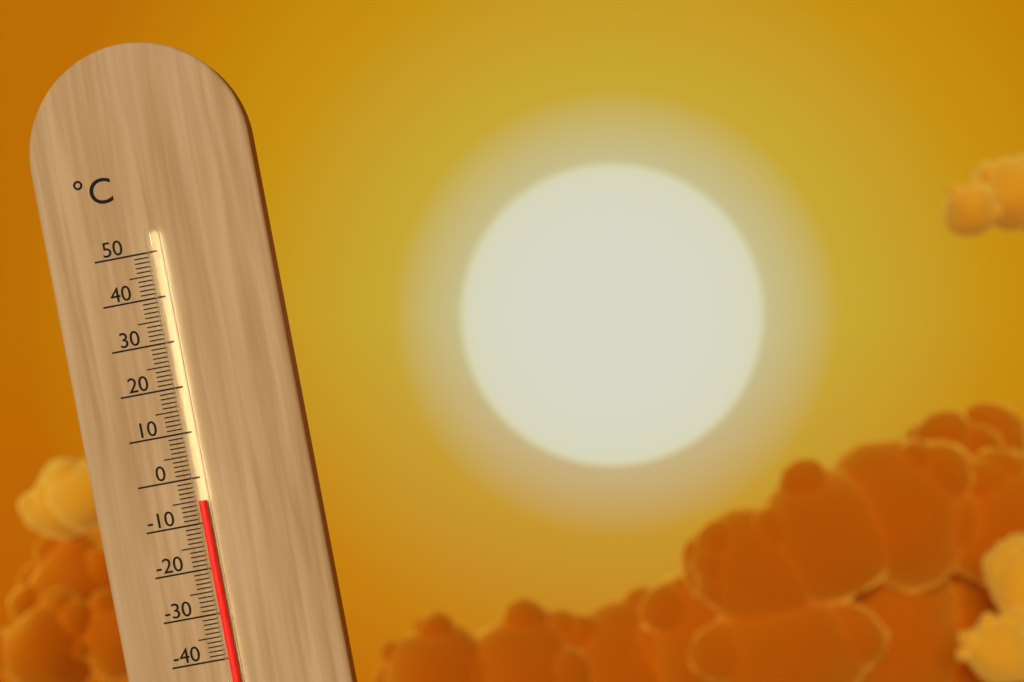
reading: -5 °C
